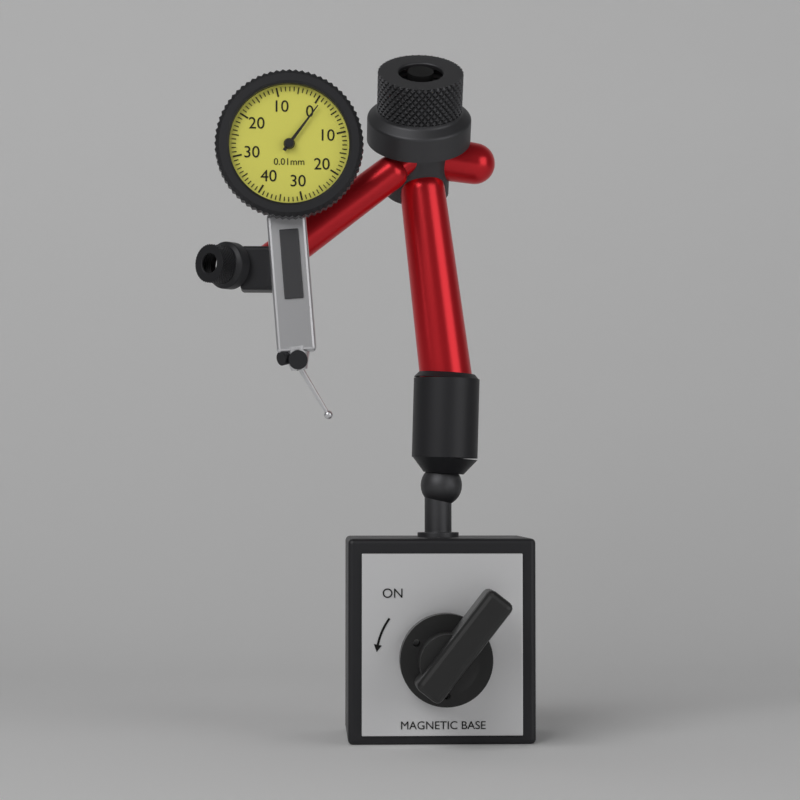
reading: 0.01 mm
